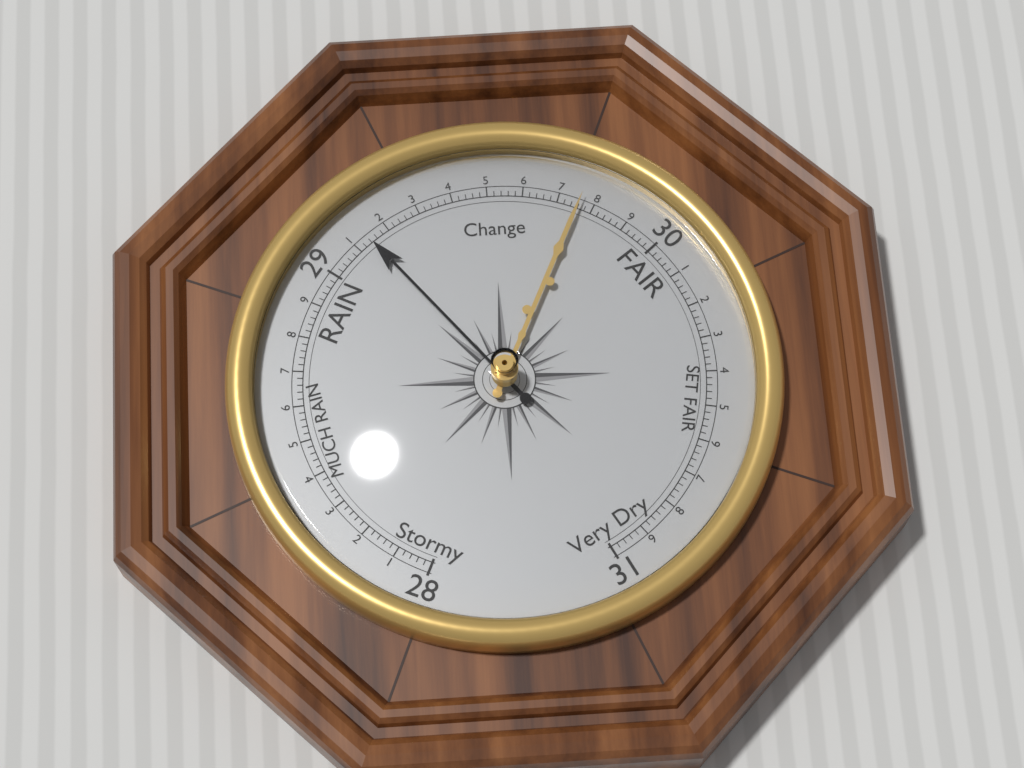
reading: 29.14 (no unit)
